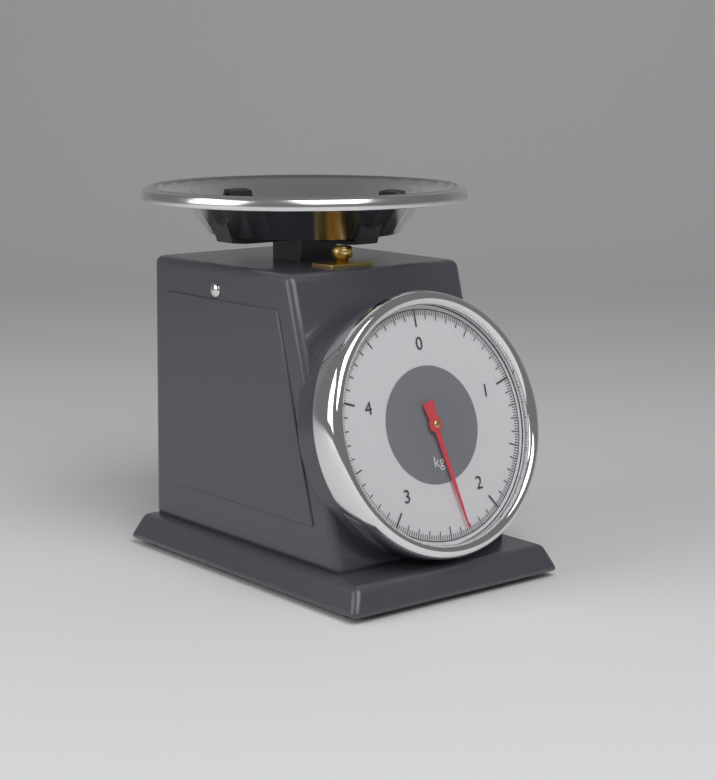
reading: 2.34 kg
